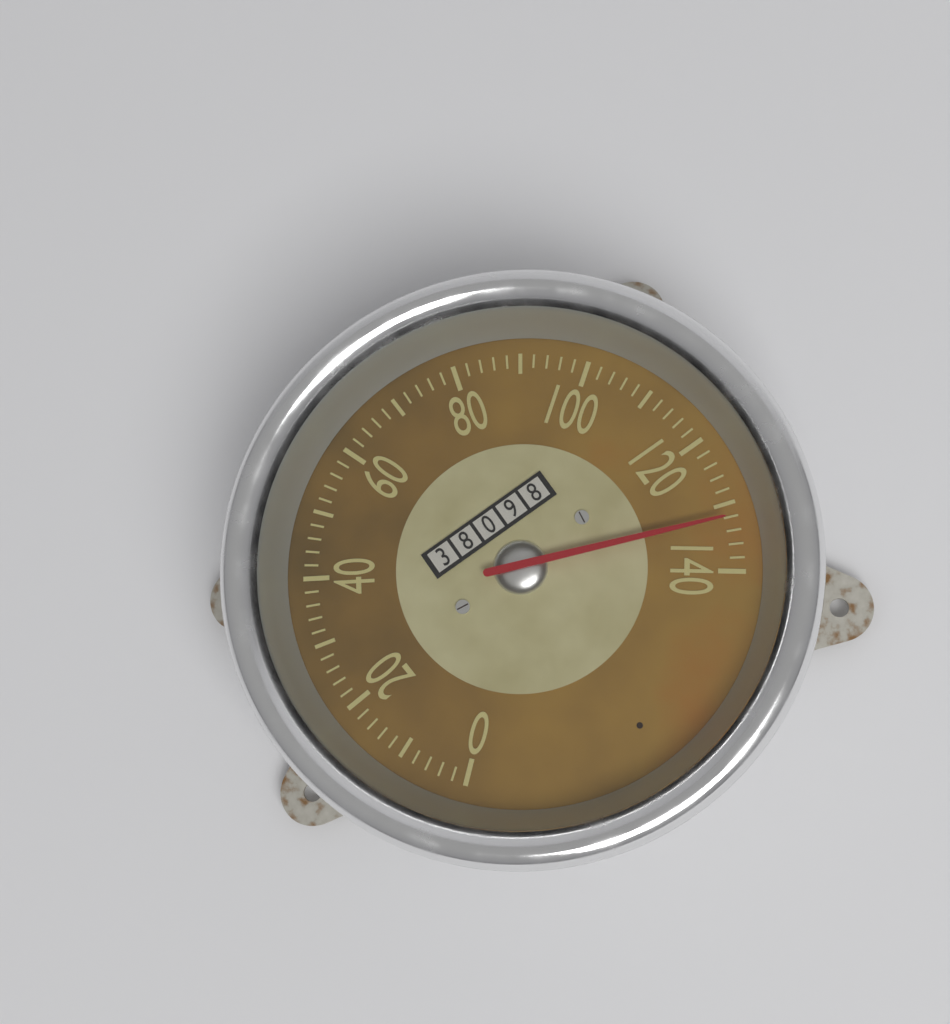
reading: 132 (no unit)
